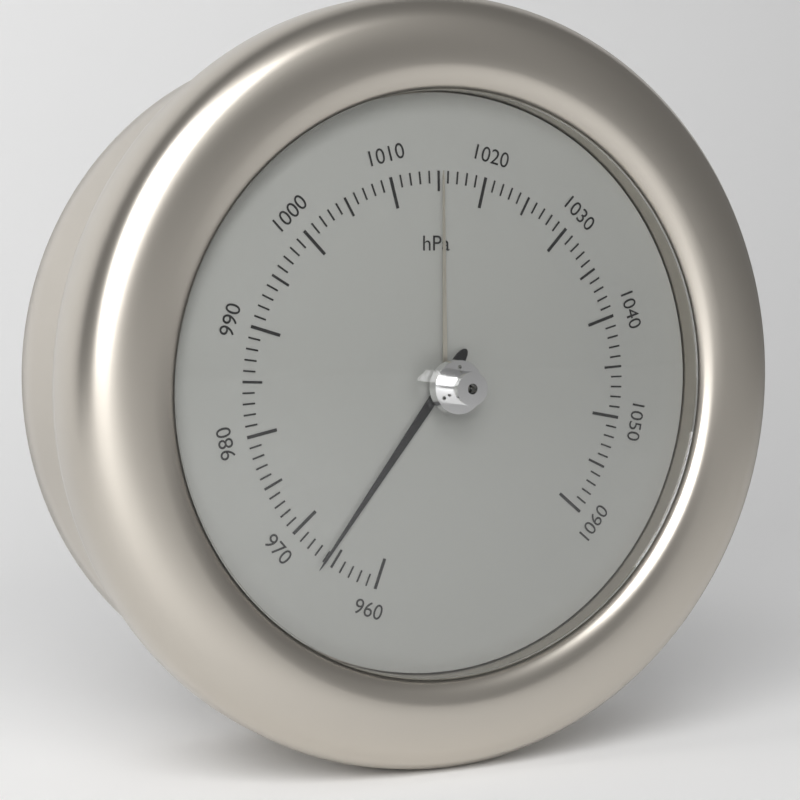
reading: 966 hPa
